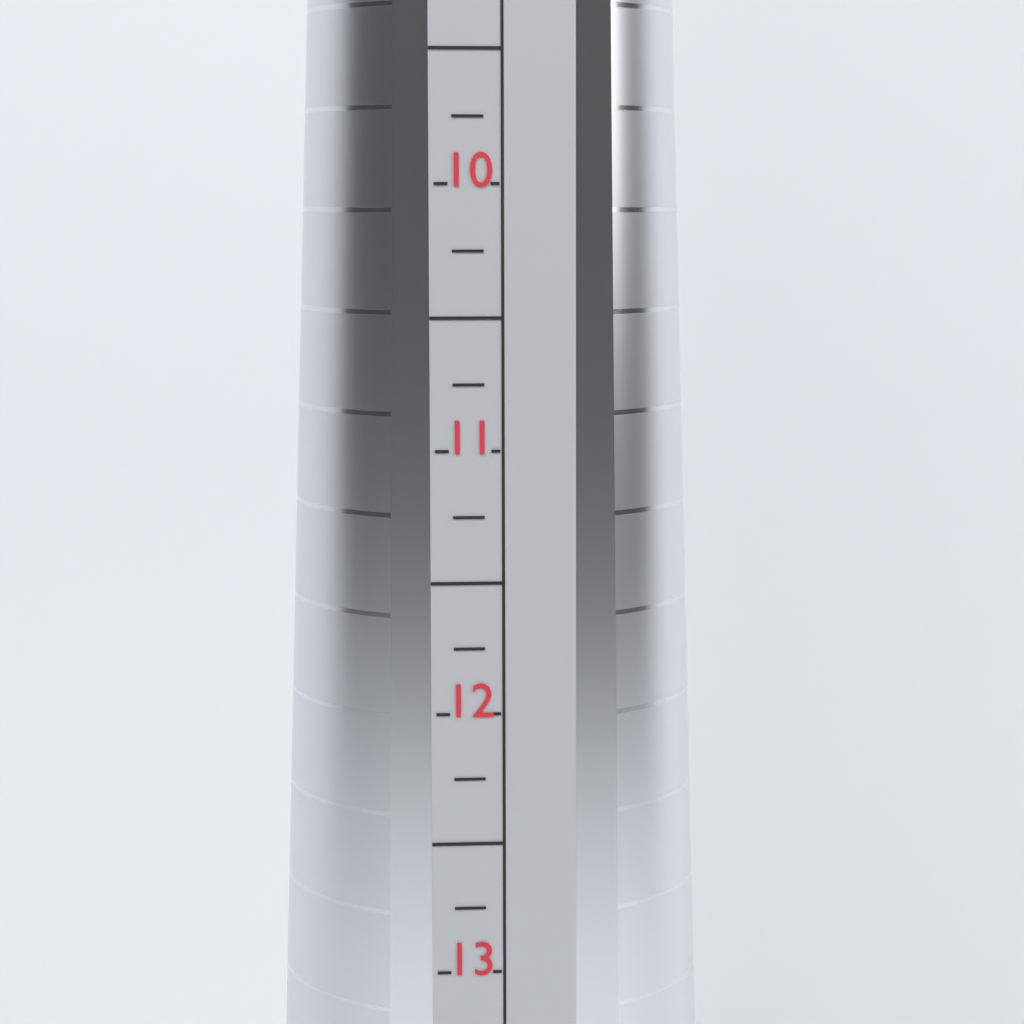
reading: 11.25 (no unit)
